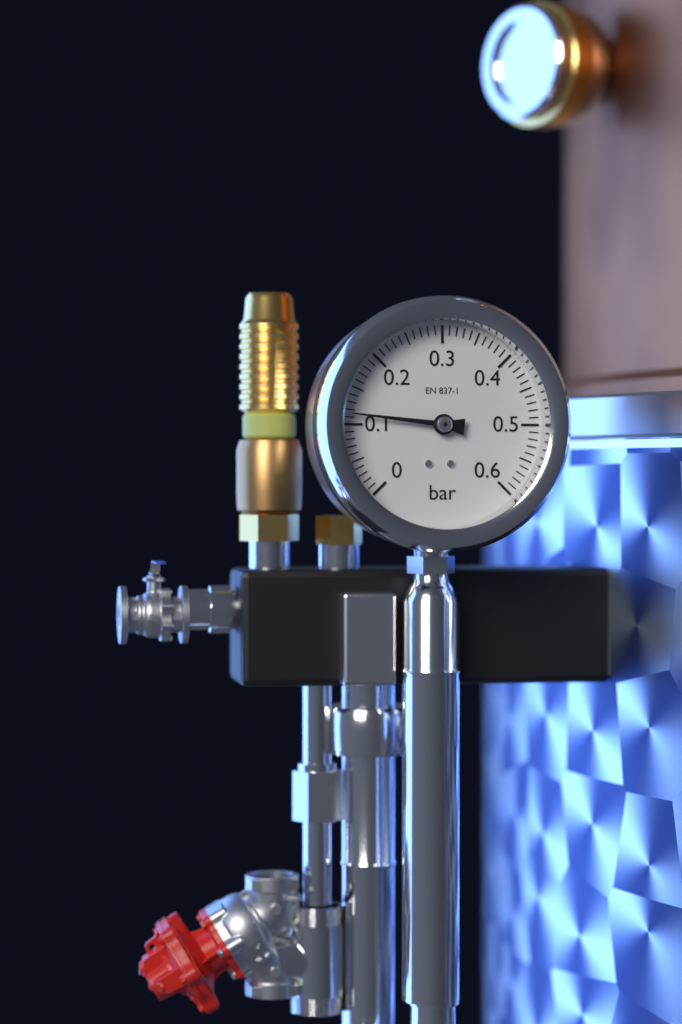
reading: 0.115 bar
